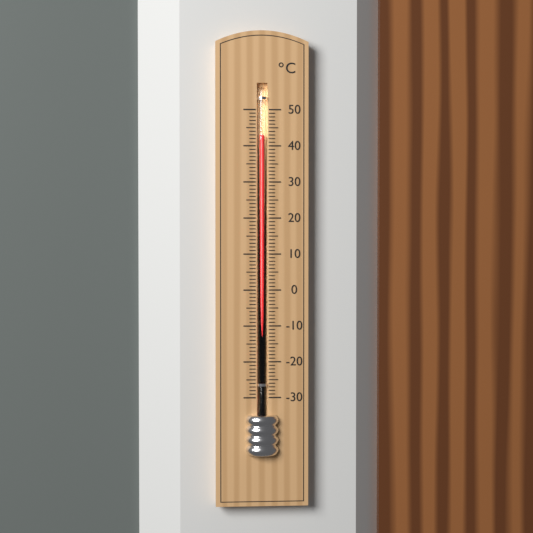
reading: 43 °C
